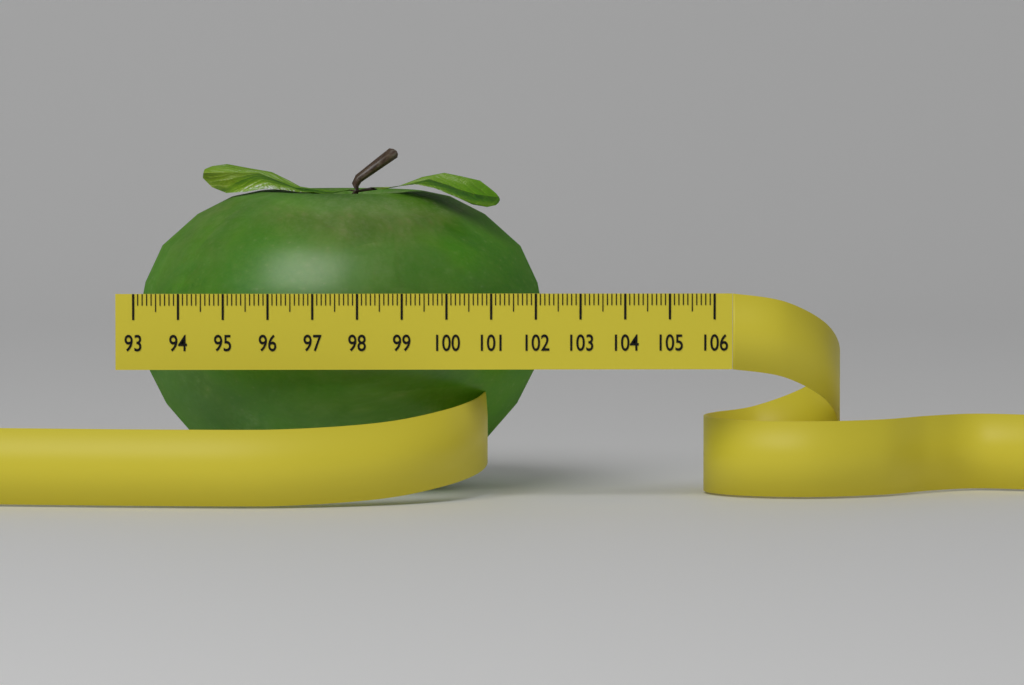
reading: 102.3 (no unit)
